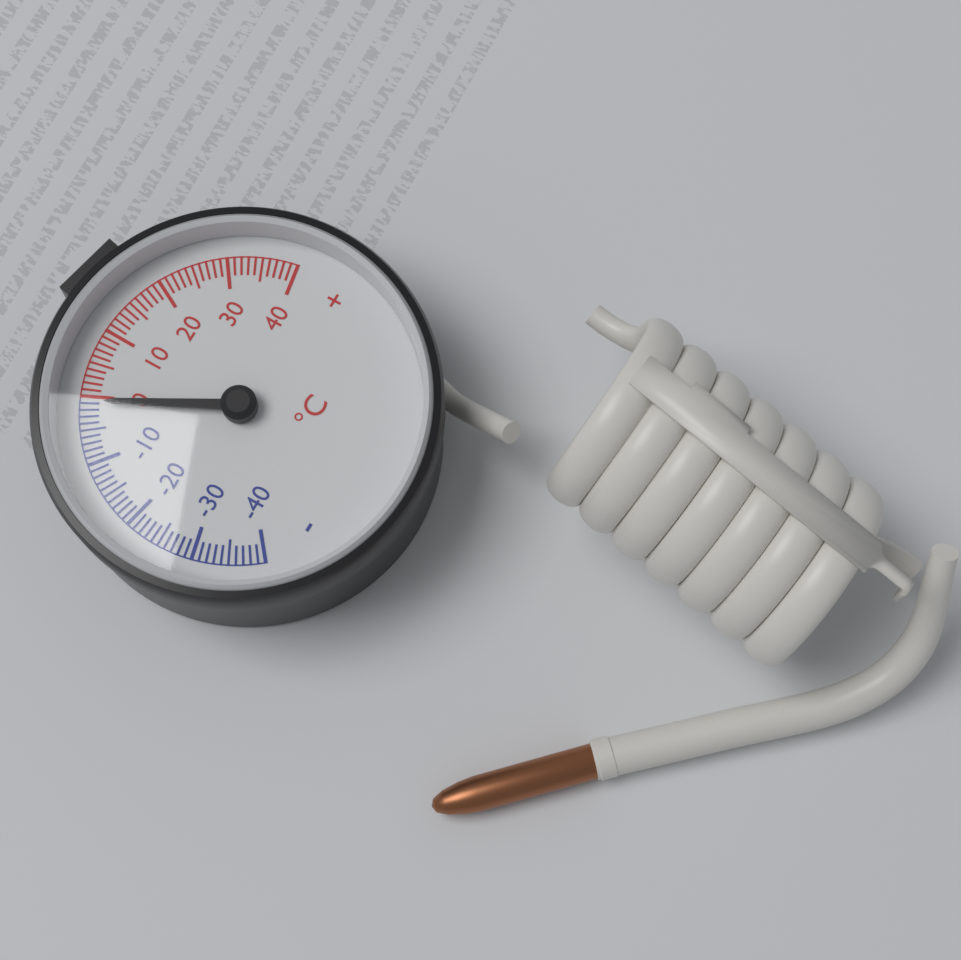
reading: -1 °C
